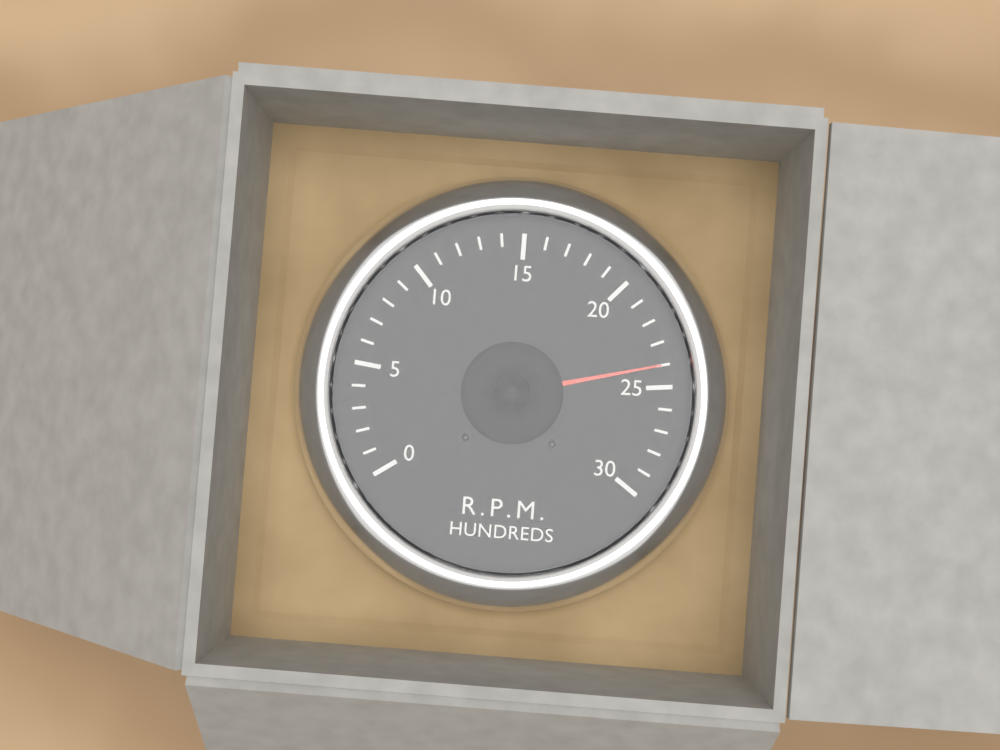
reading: 24 RPM x100
